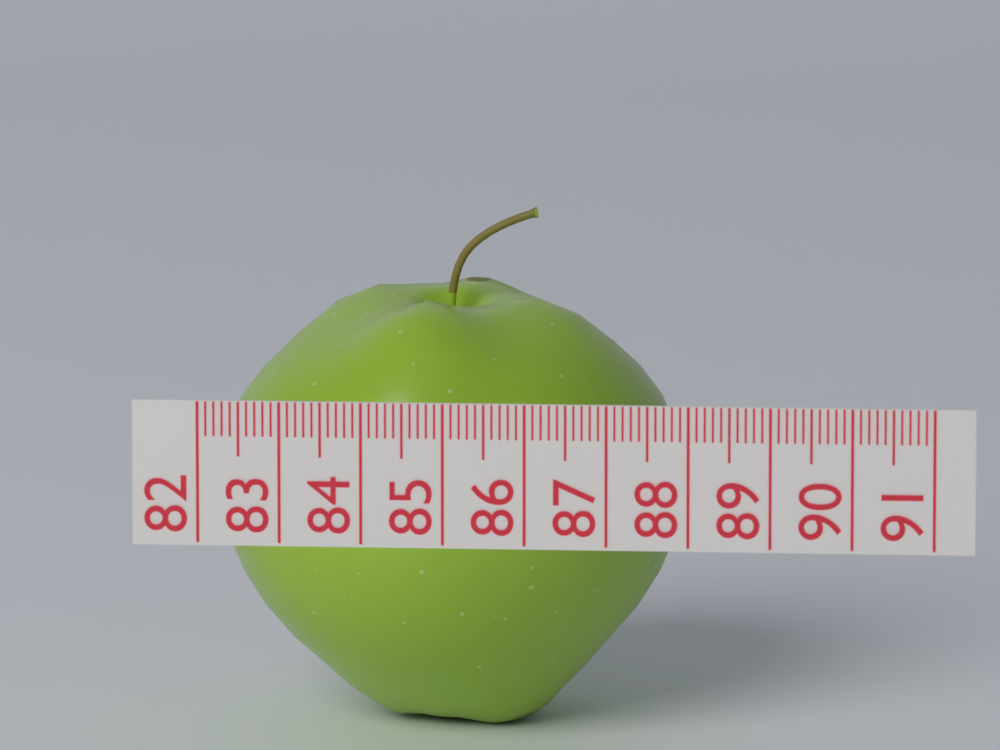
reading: 87.8 (no unit)
